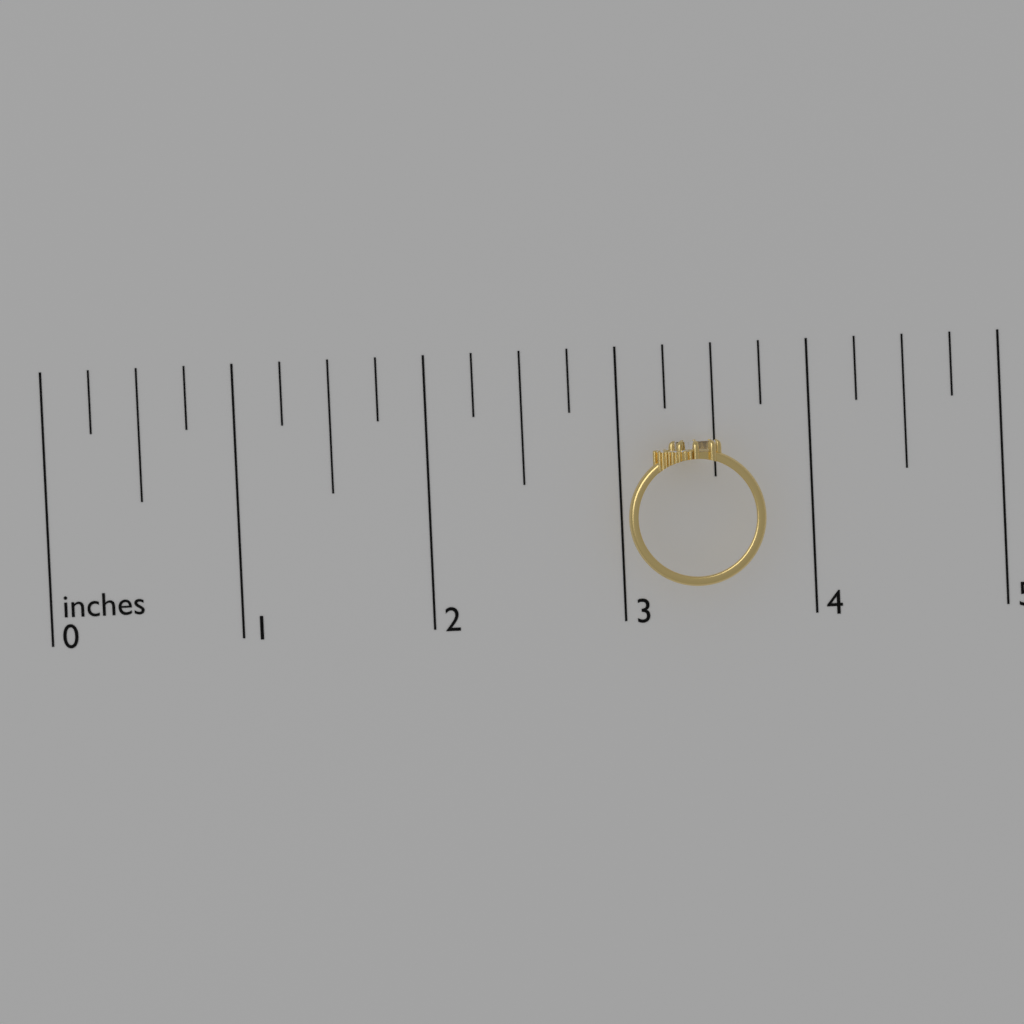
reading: 3.75 inches
